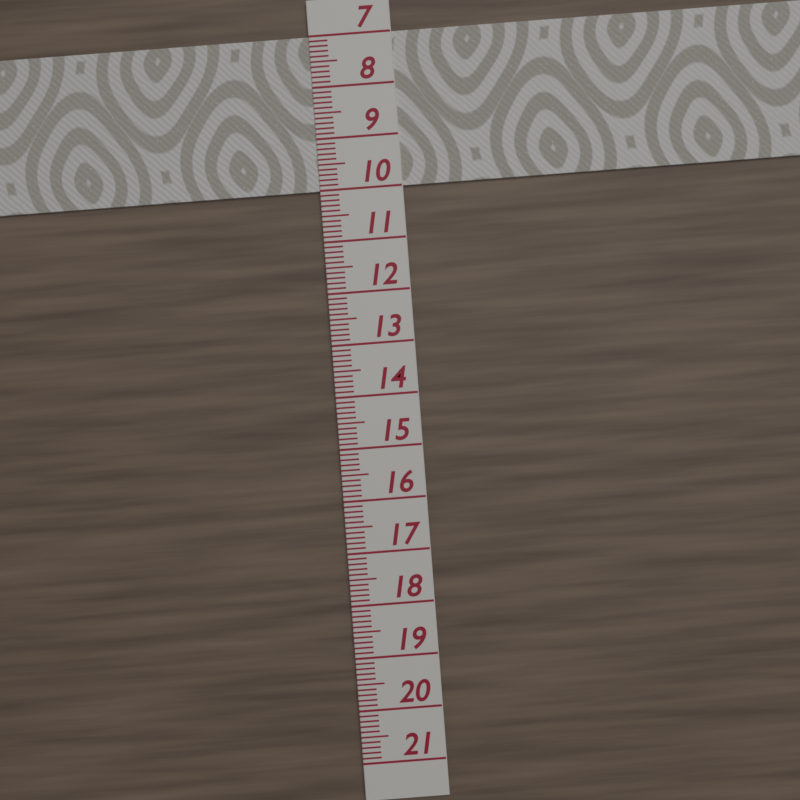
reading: 10.0 (no unit)
